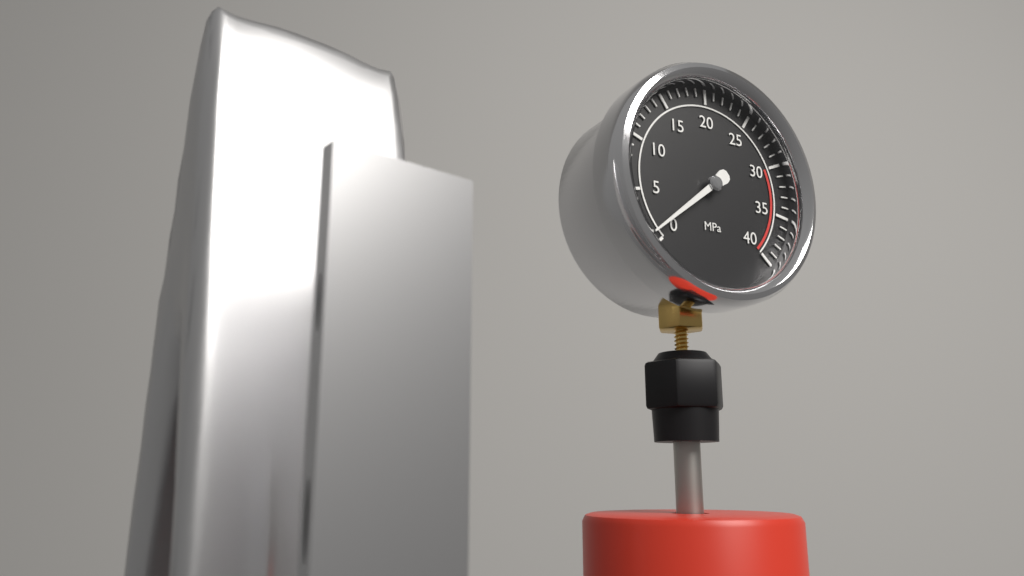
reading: 1 MPa
